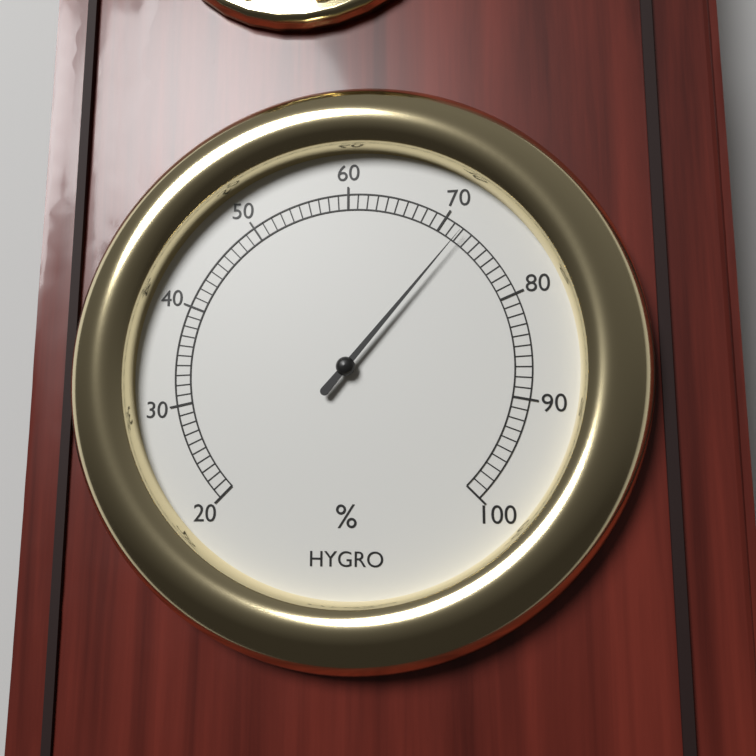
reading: 72 %
